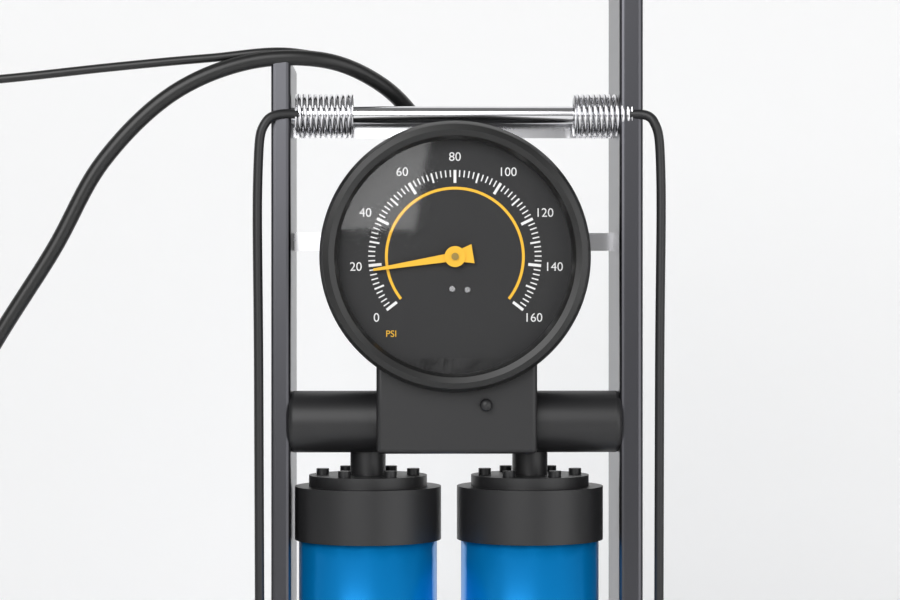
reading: 18 psi
